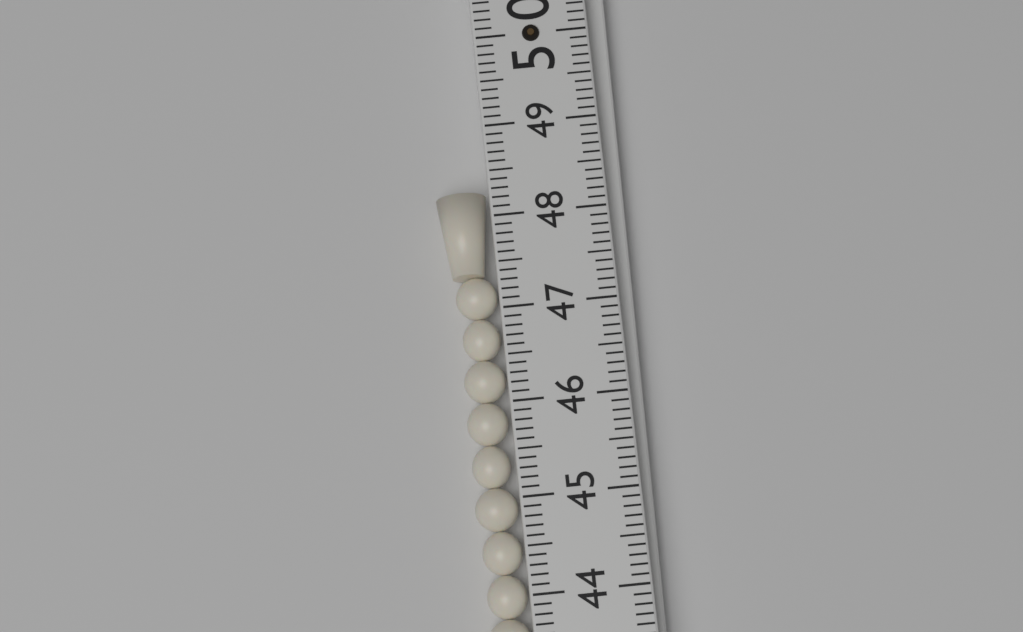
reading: 48.3 (no unit)
